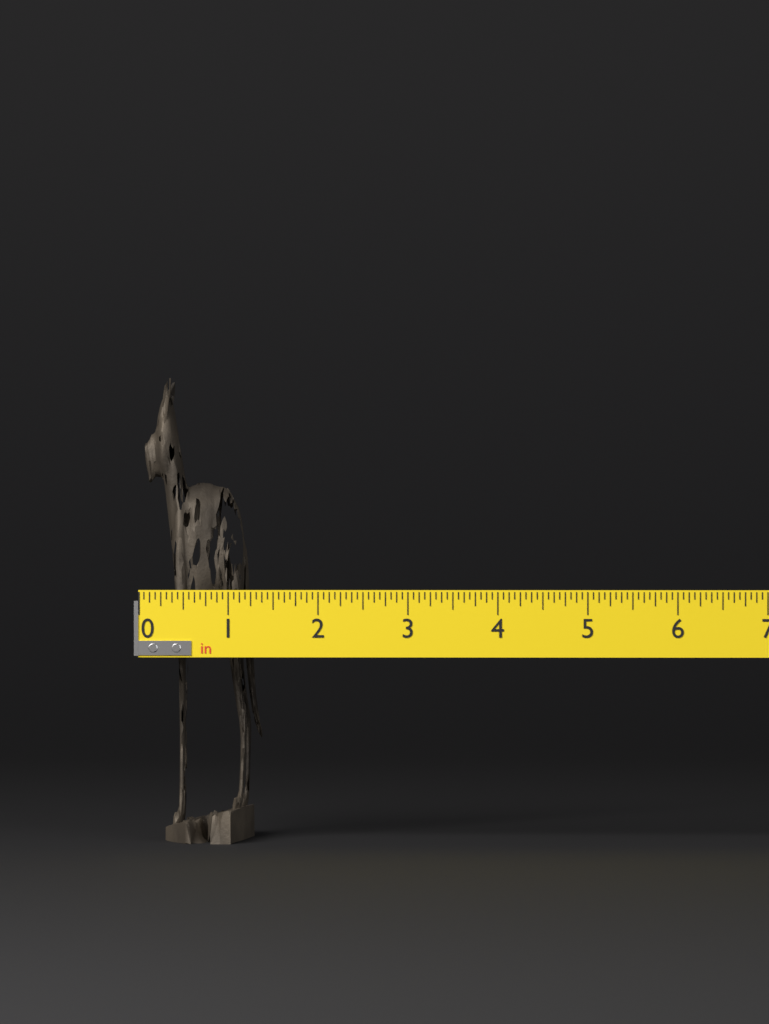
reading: 1.3125 in
